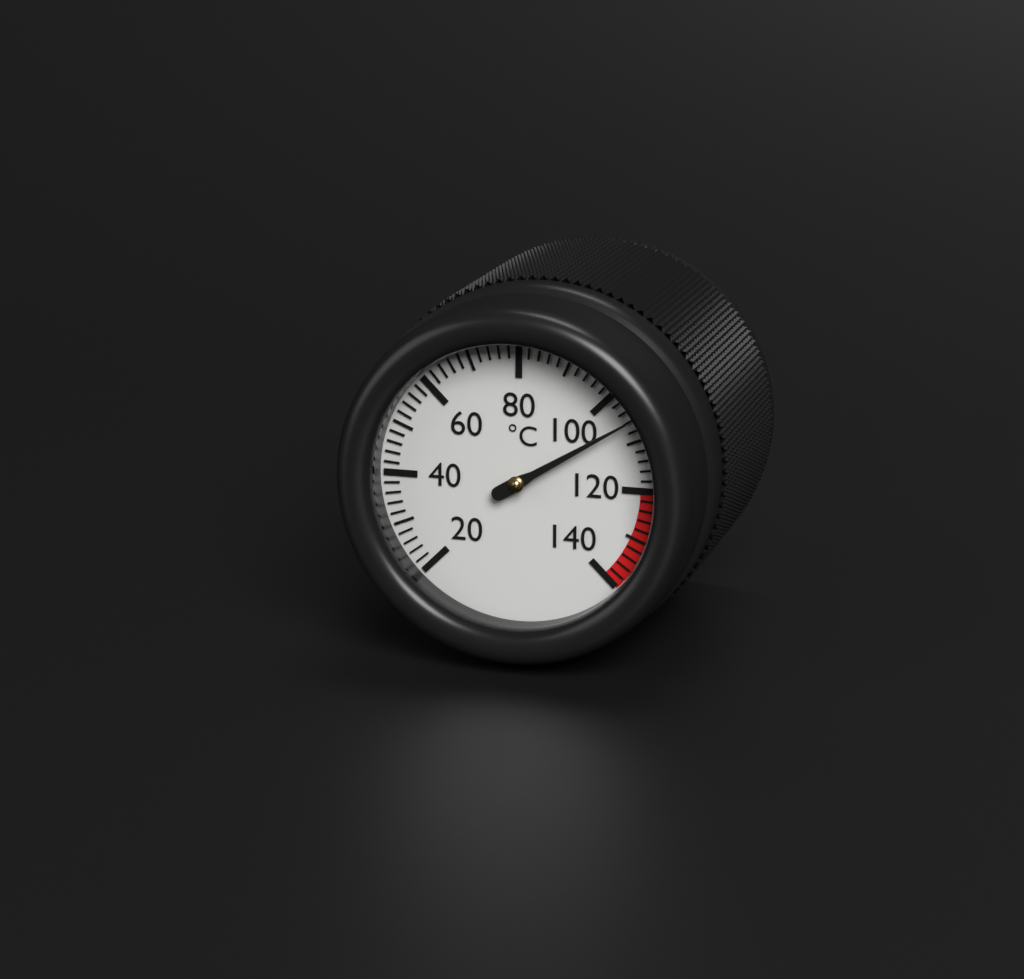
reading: 106 °C
